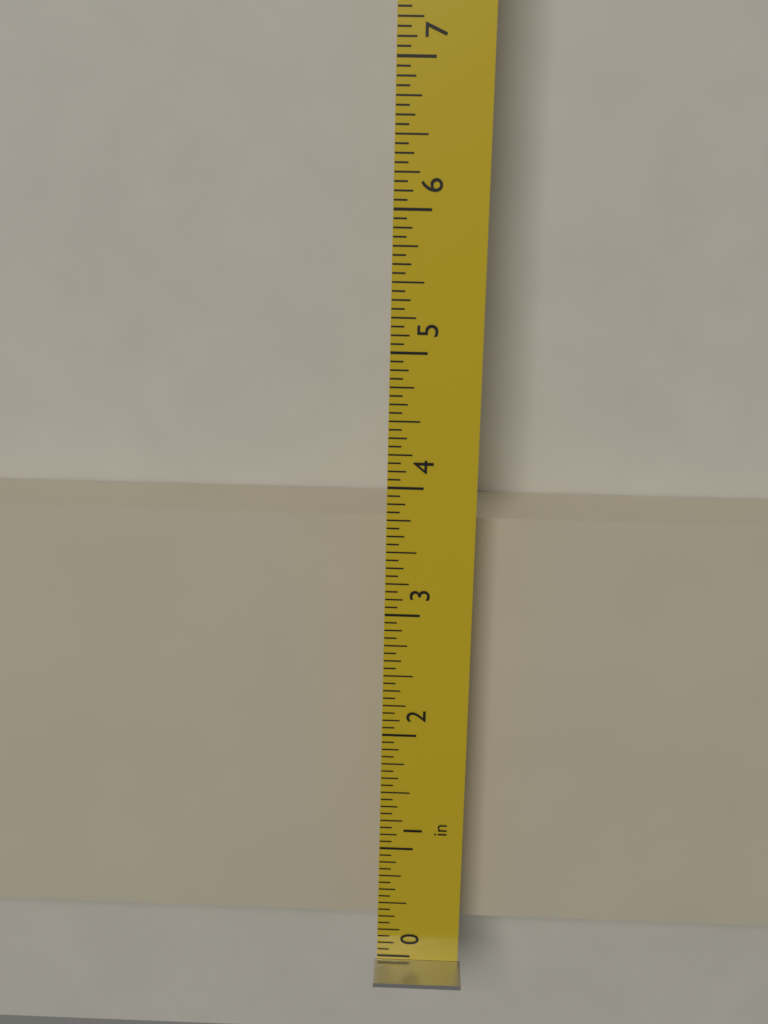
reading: 3.6250 in
